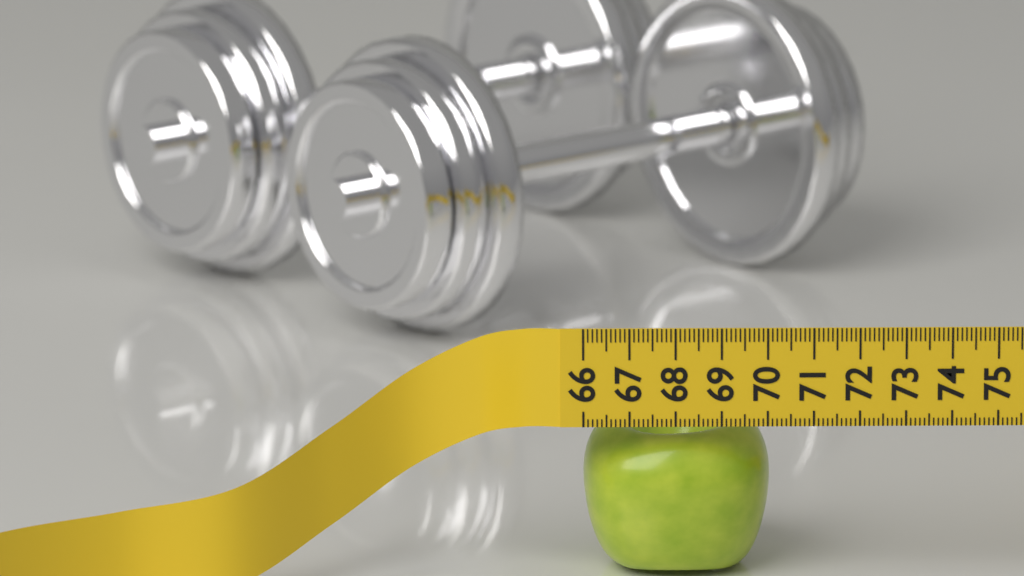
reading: 70.1 (no unit)
